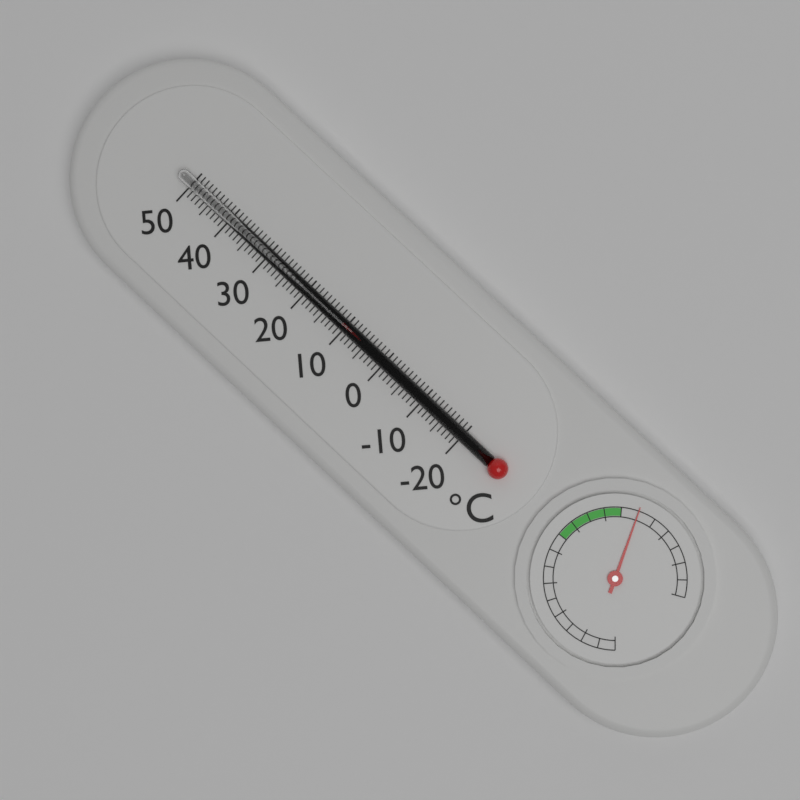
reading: 11 °C
